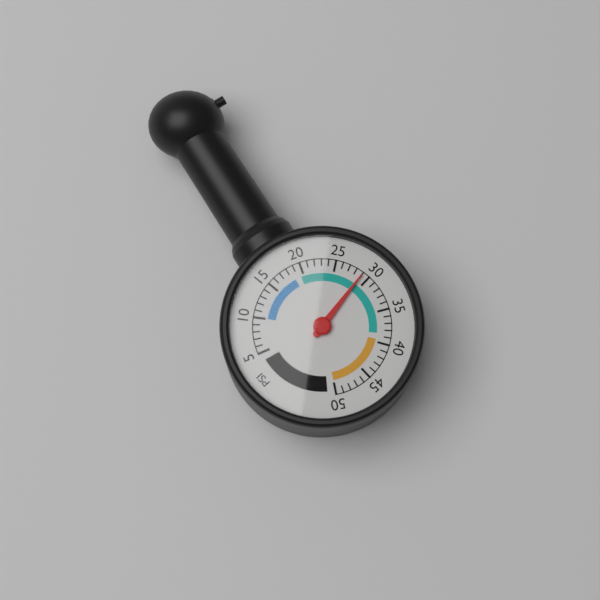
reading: 29 psi
